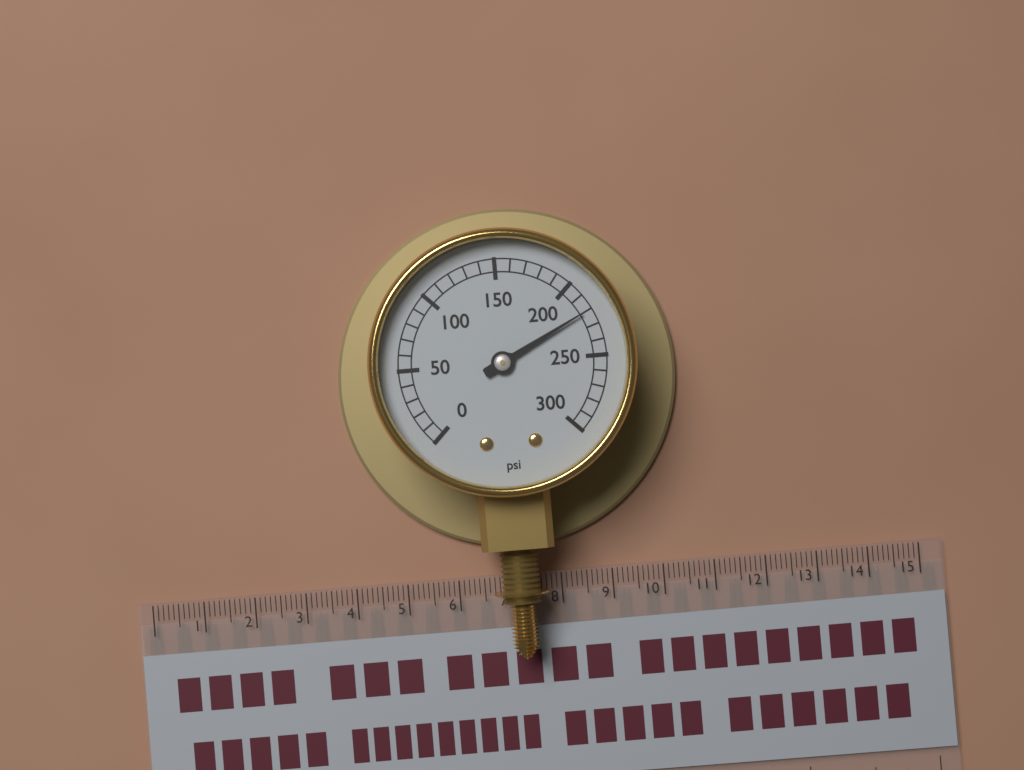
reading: 220 psi
